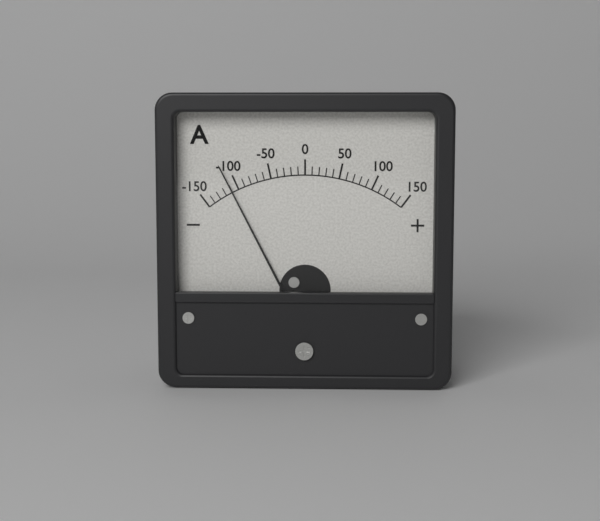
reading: -110 A
